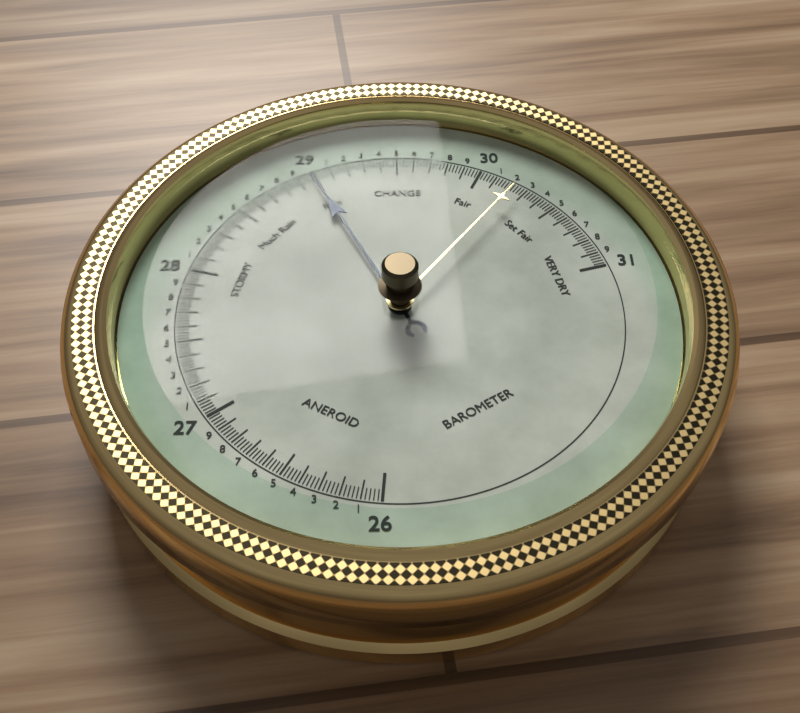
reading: 28.98 (no unit)
